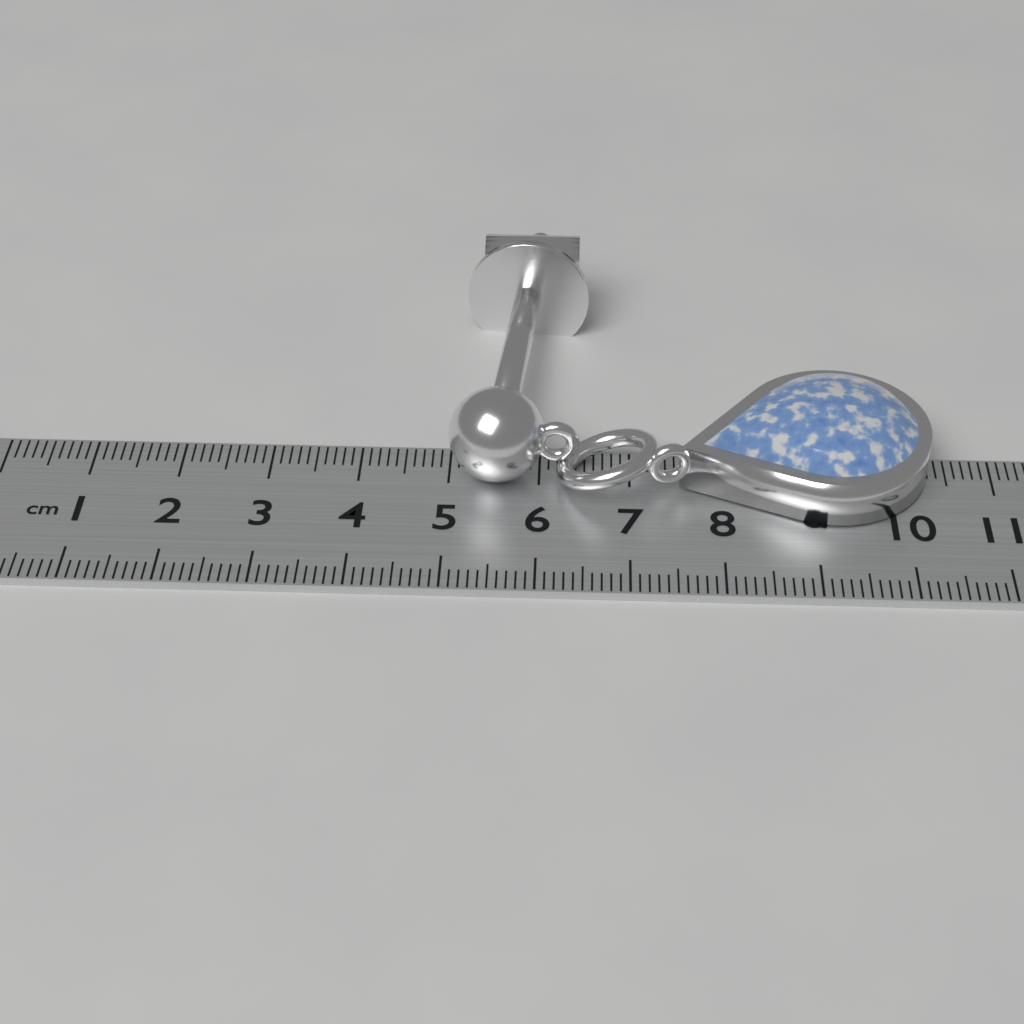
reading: 10.3 cm
